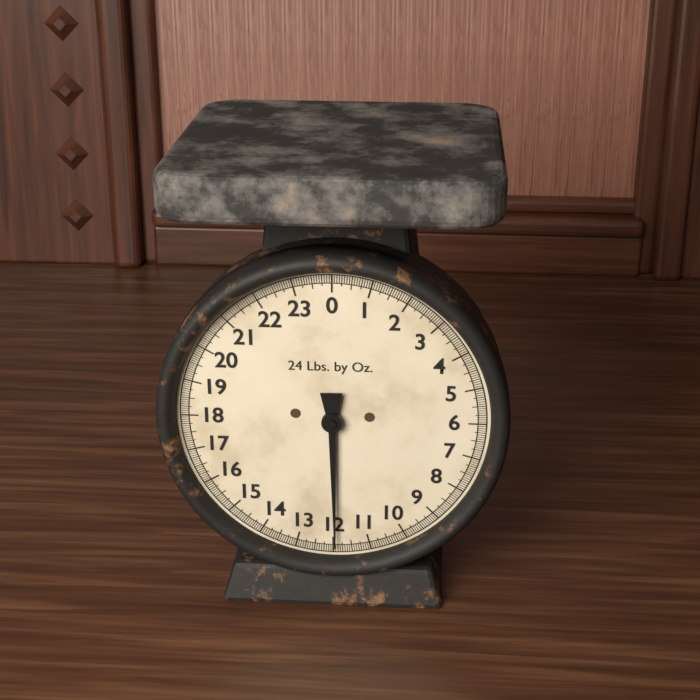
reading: 11.9375 lb
